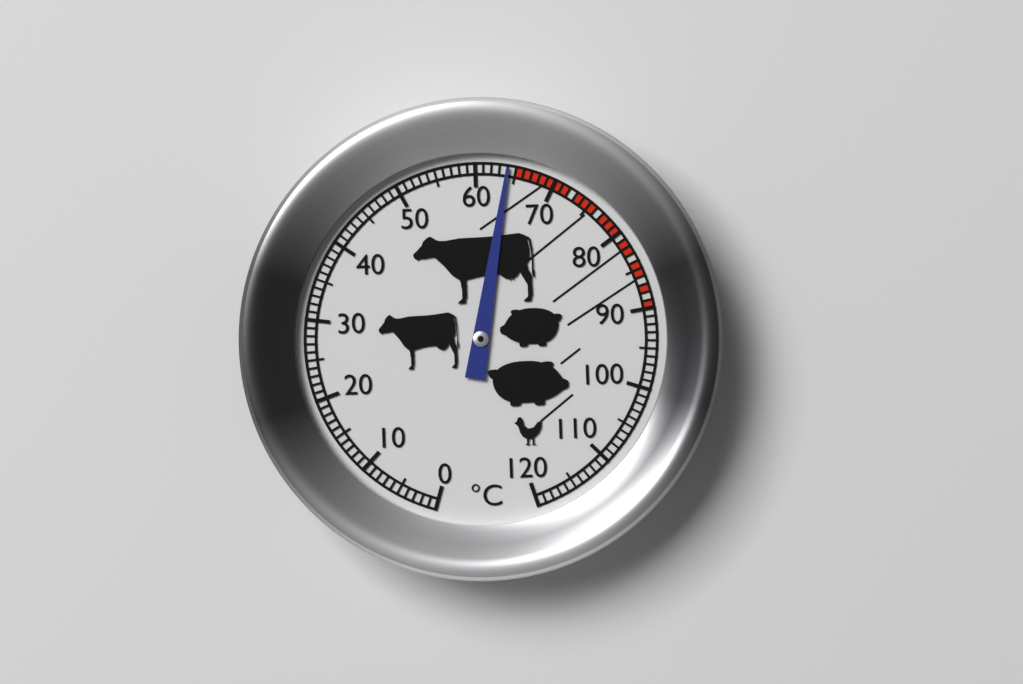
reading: 64 °C
